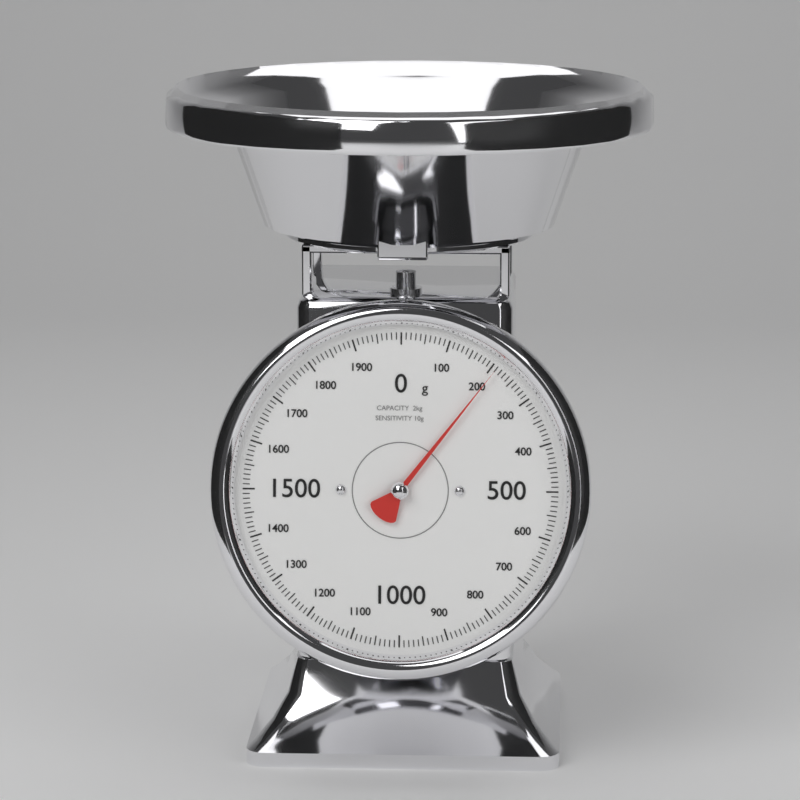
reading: 210 g
